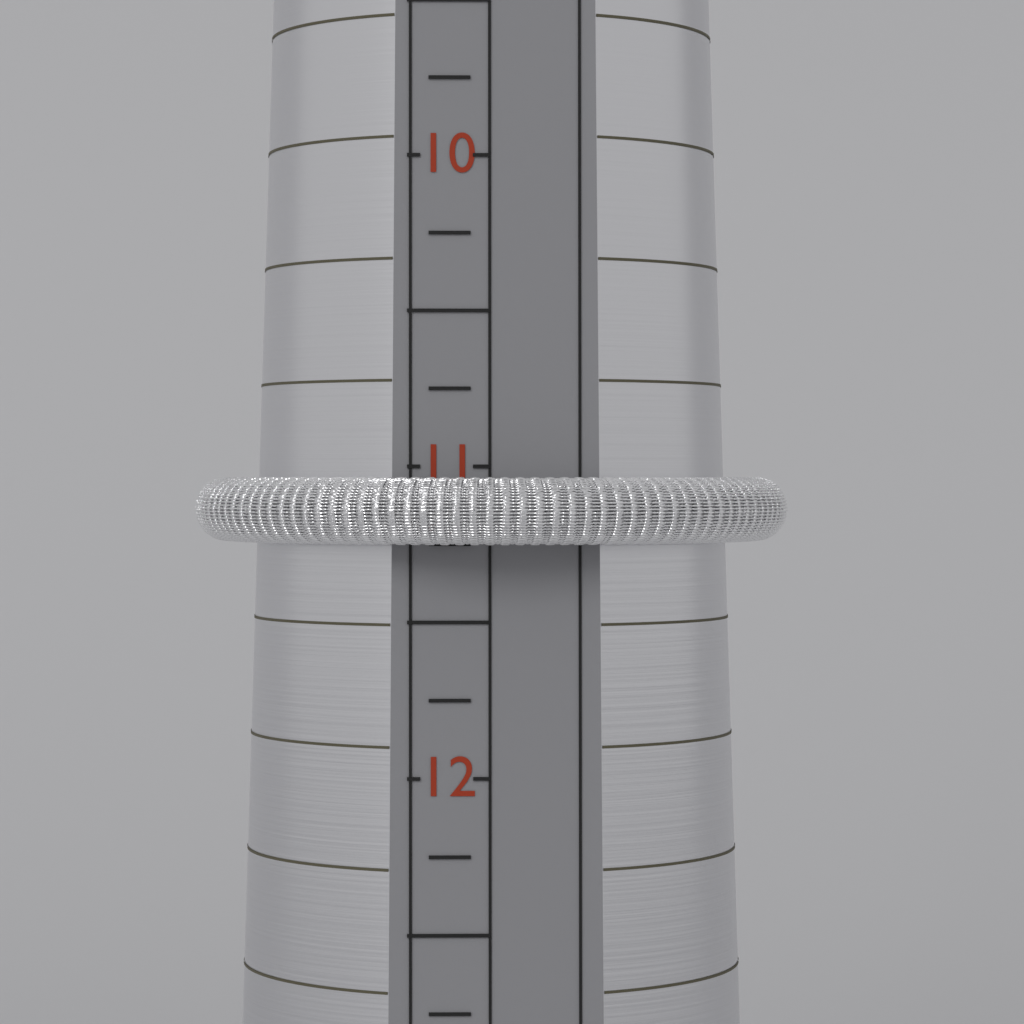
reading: 11.25 (no unit)
